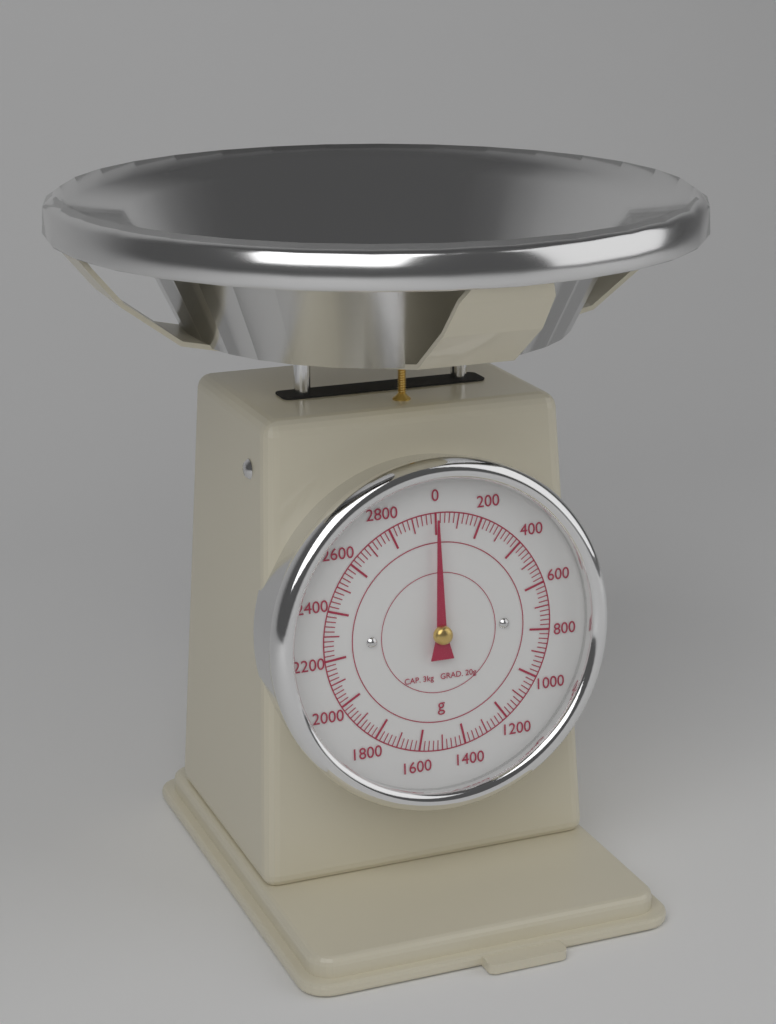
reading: 0 g
